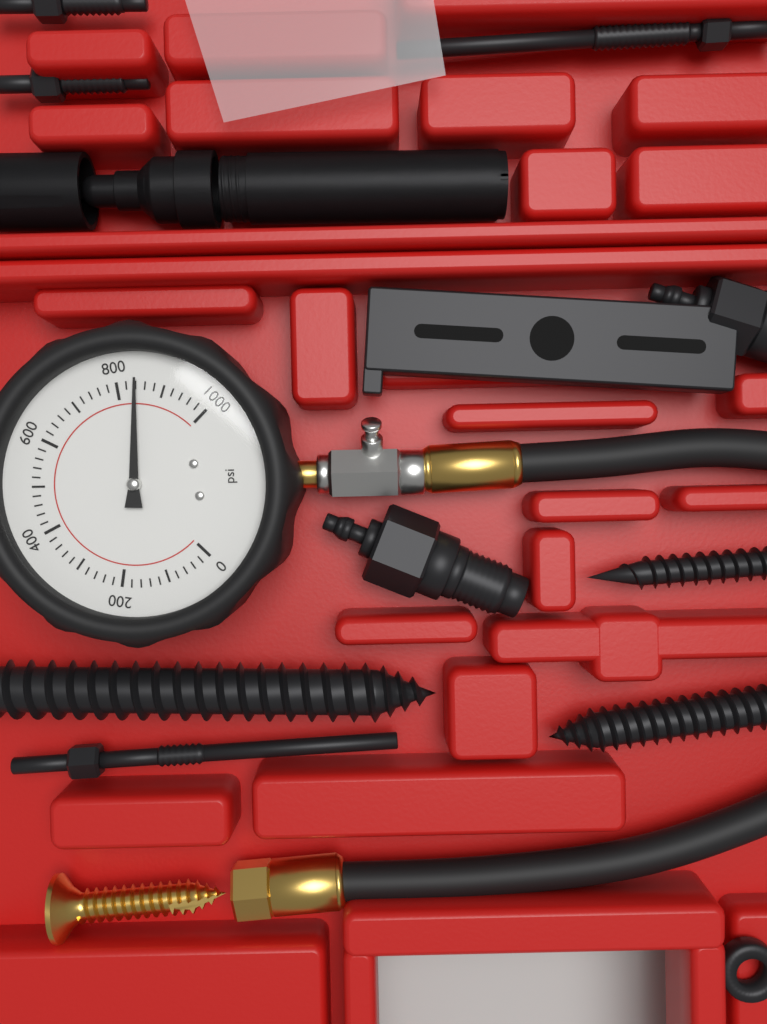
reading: 840 psi
